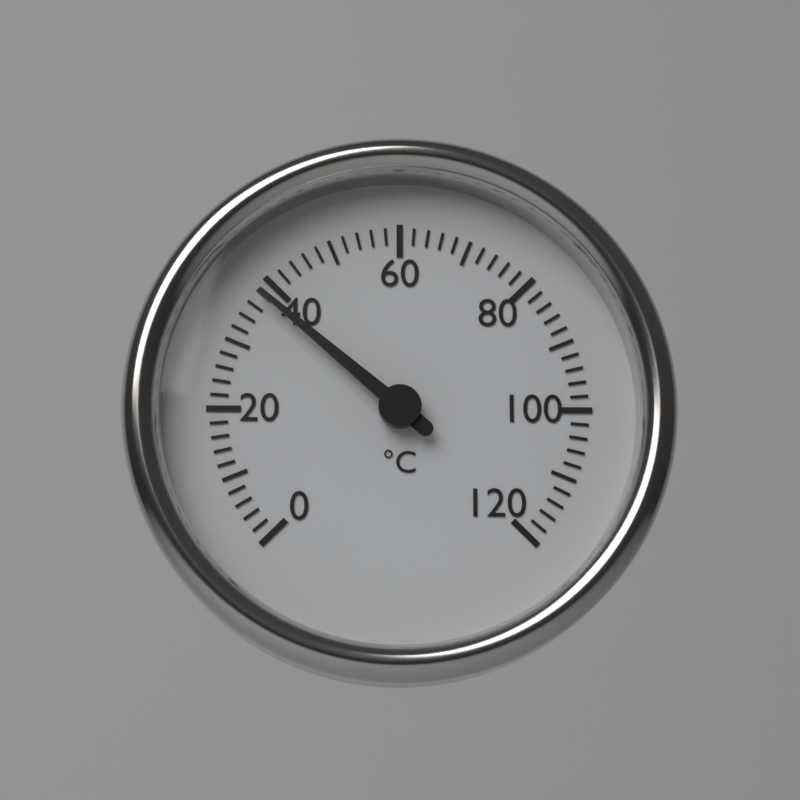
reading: 38 °C
